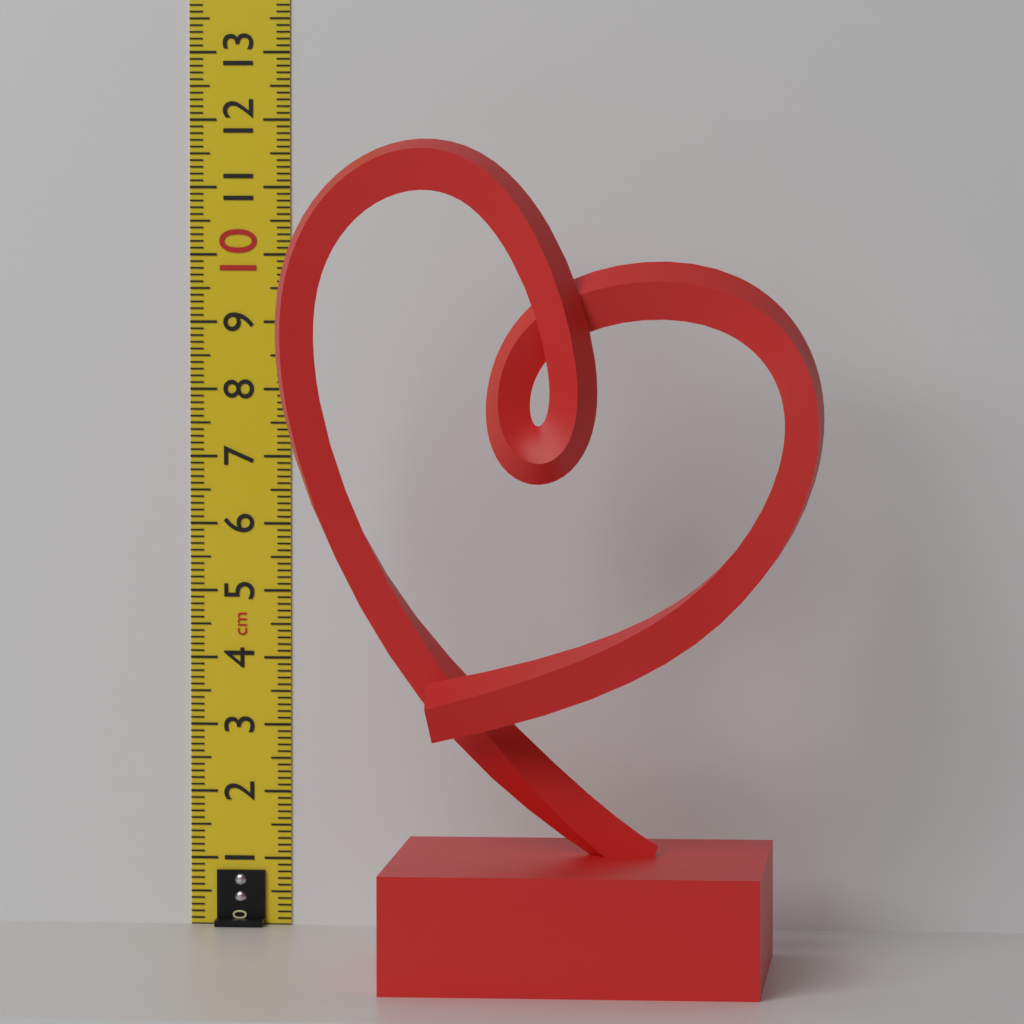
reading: 11.7 cm
